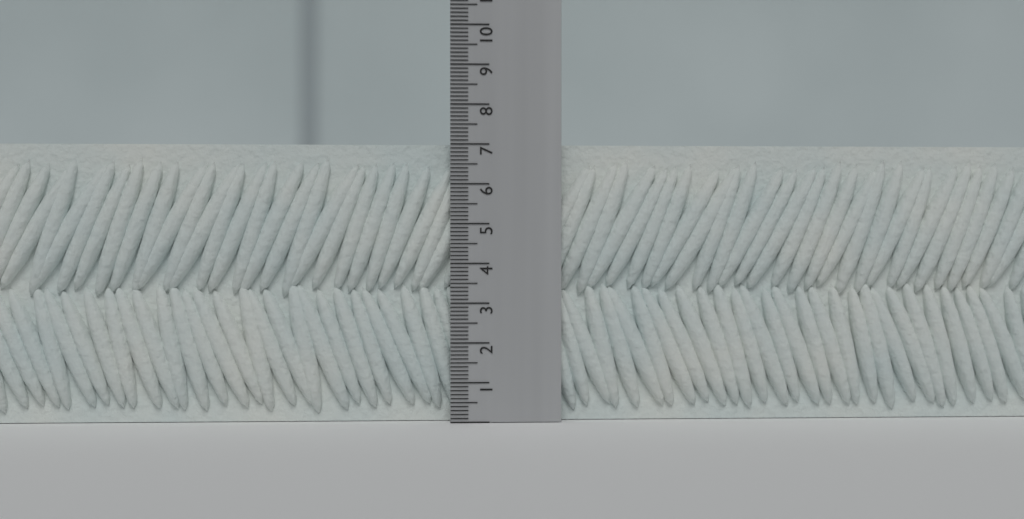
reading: 7.0 (no unit)
